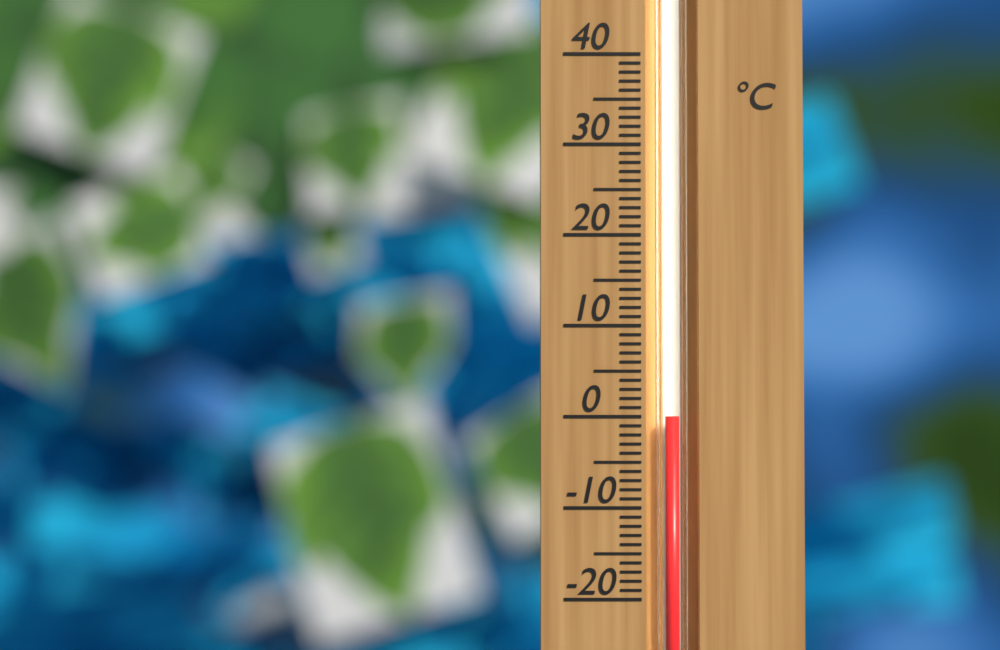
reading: 0 °C
